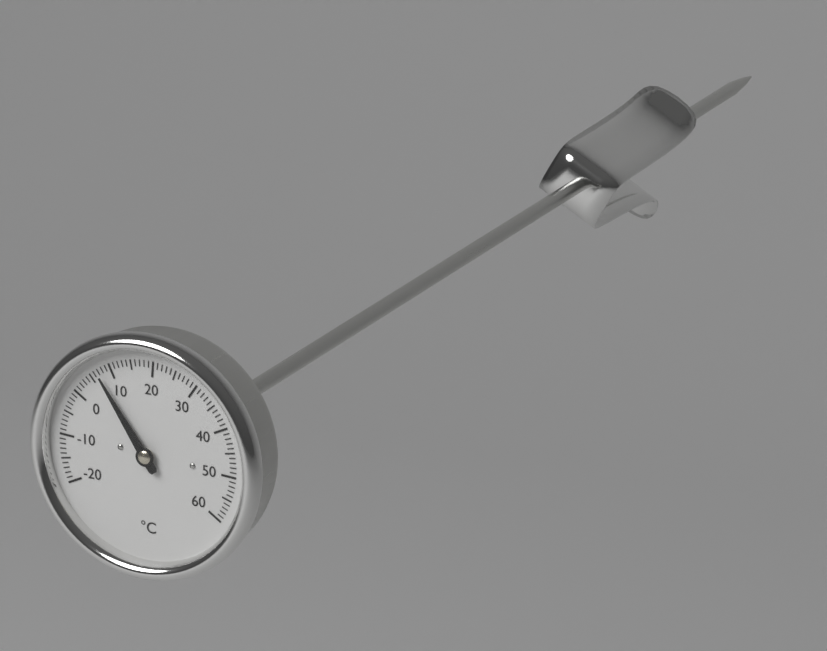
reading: 7 °C
